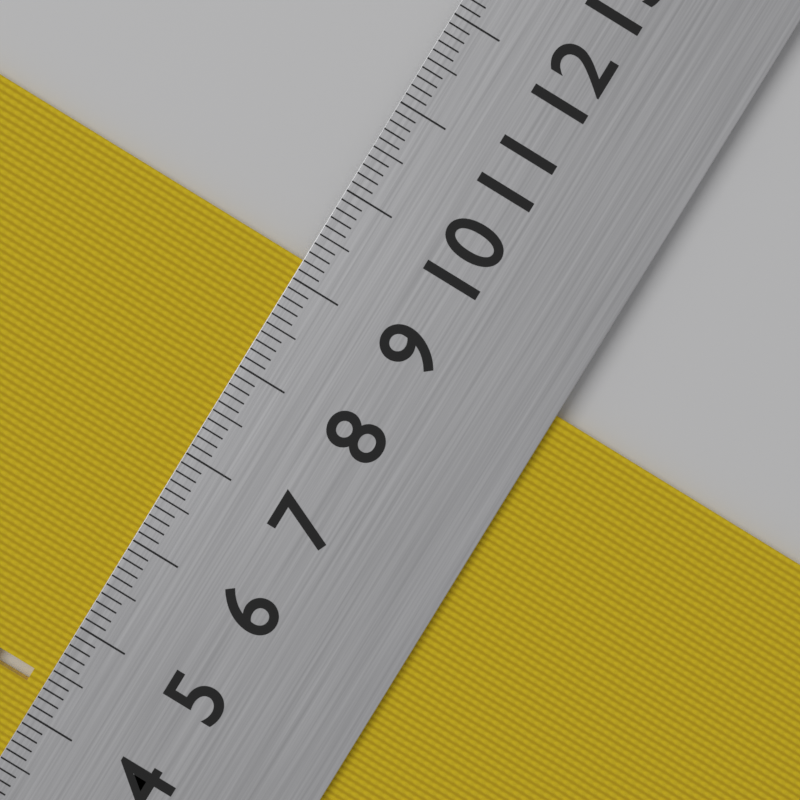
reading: 9.2 cm
